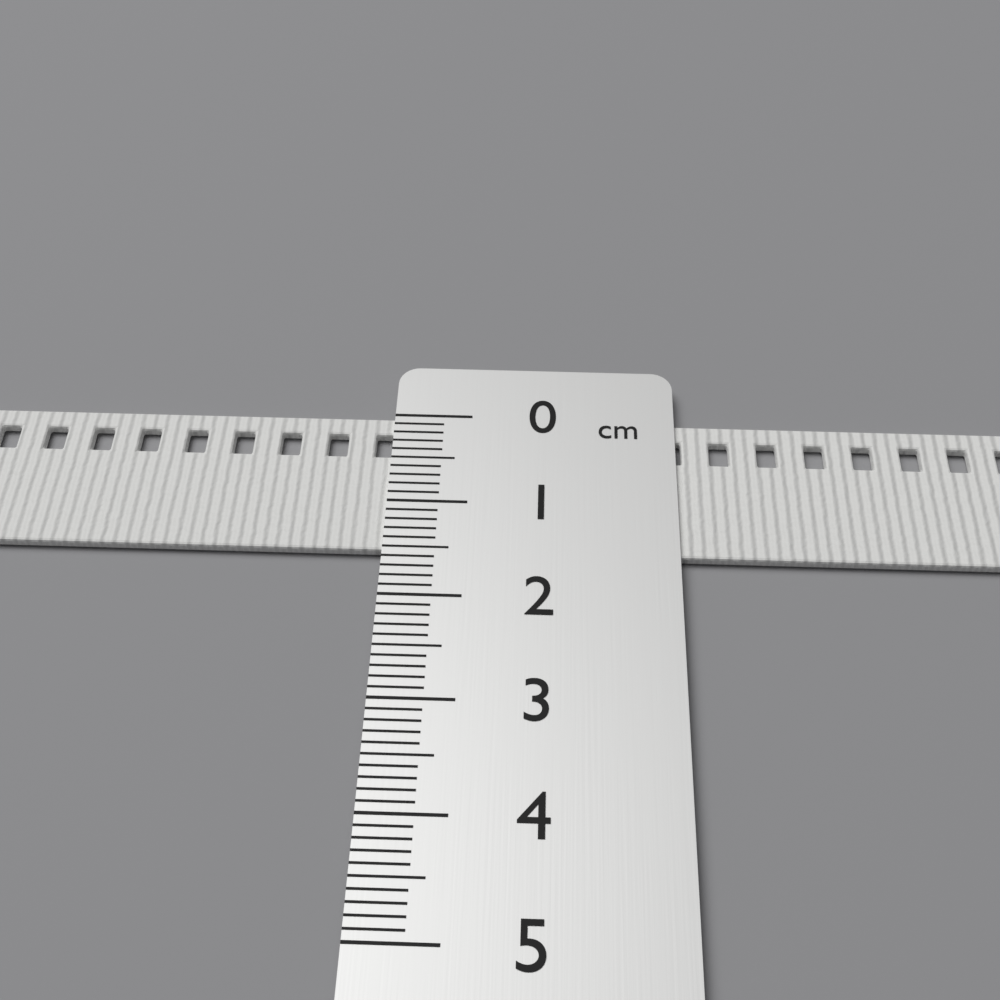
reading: 1.5 cm
